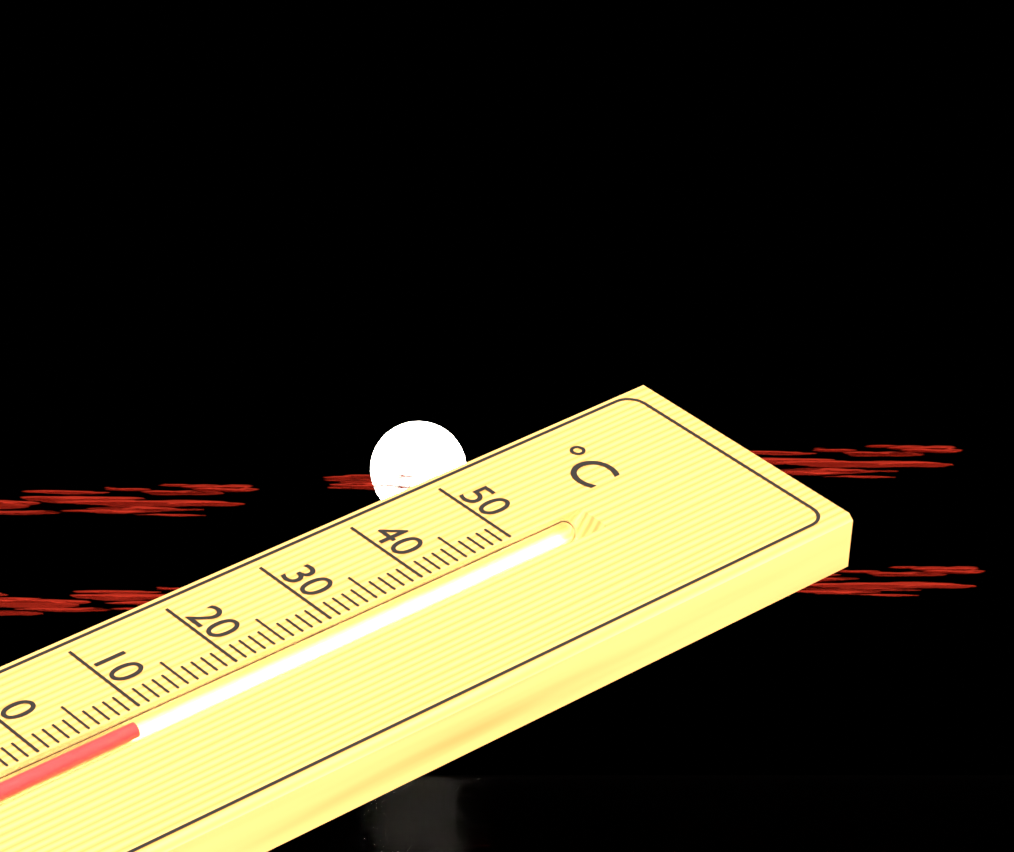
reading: 8 °C
